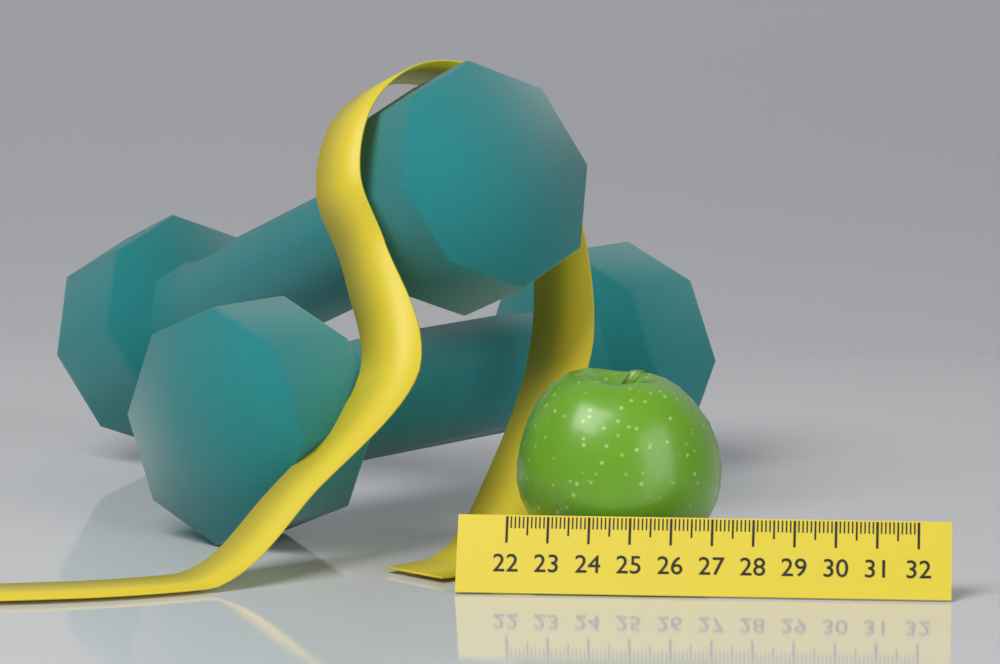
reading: 27.1 (no unit)
